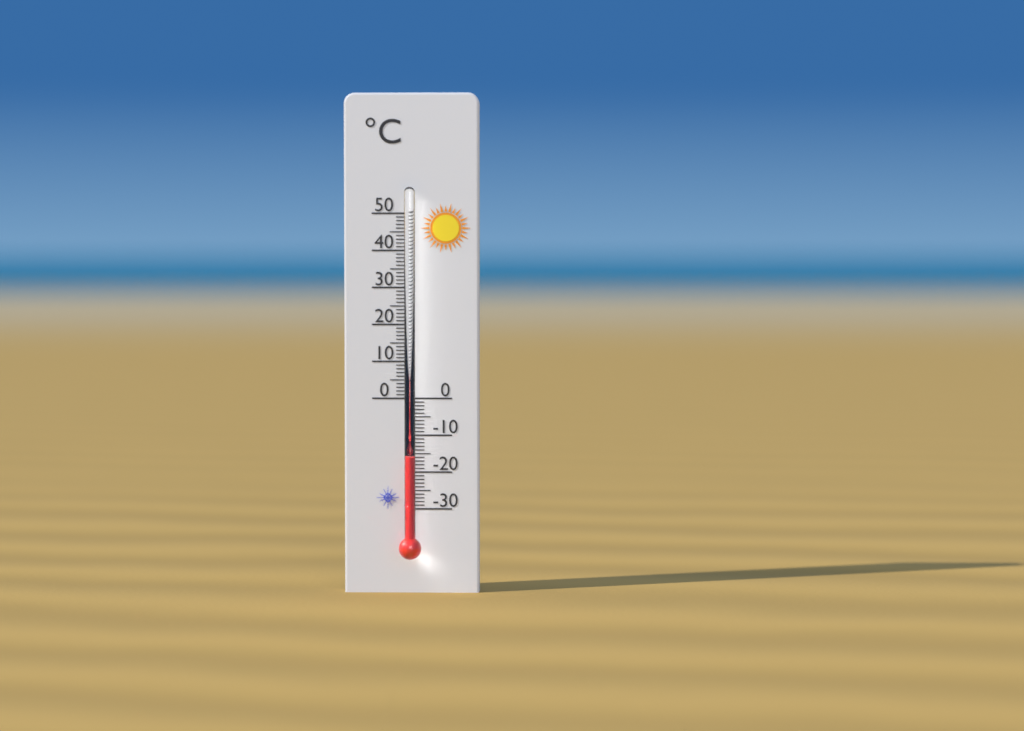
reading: -16 °C
